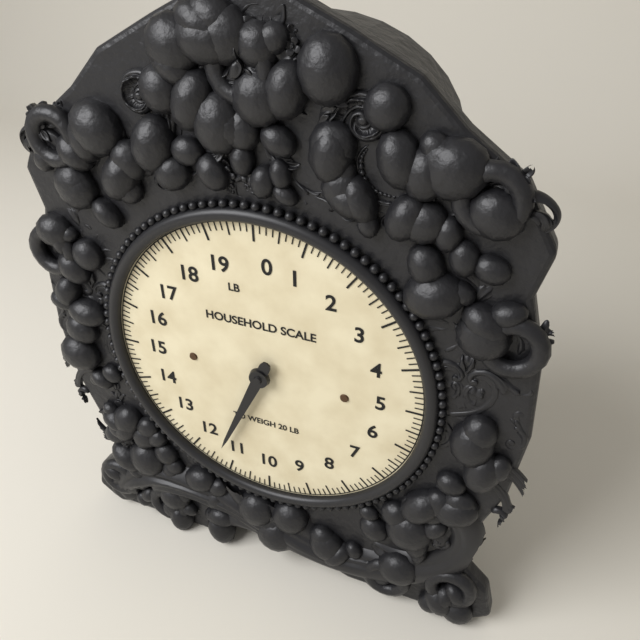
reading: 11.375 lb
